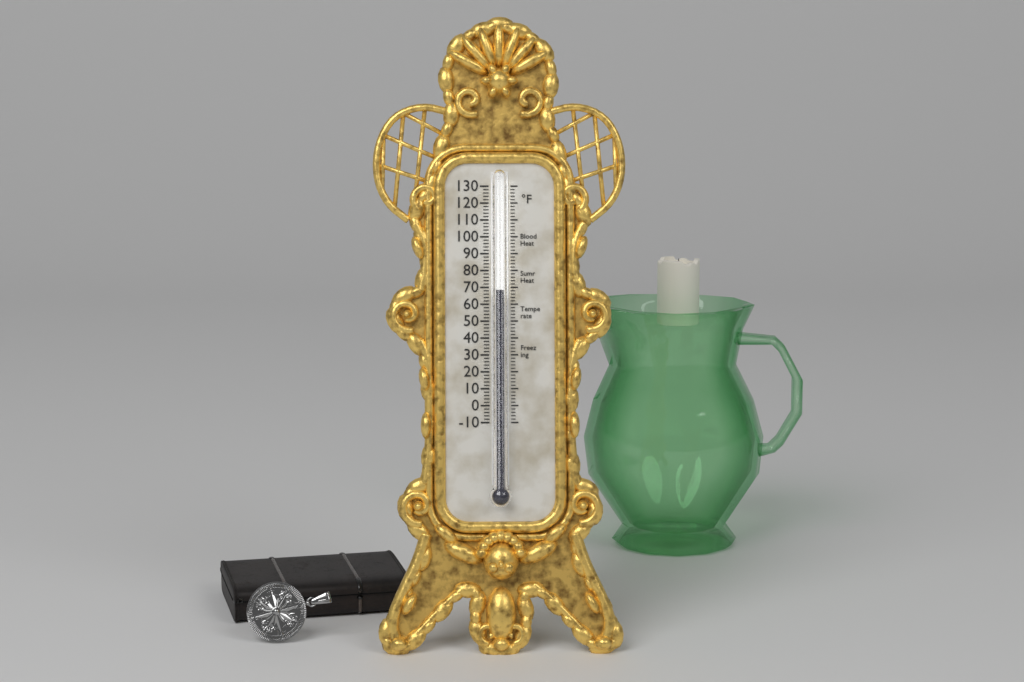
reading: 68 °F
